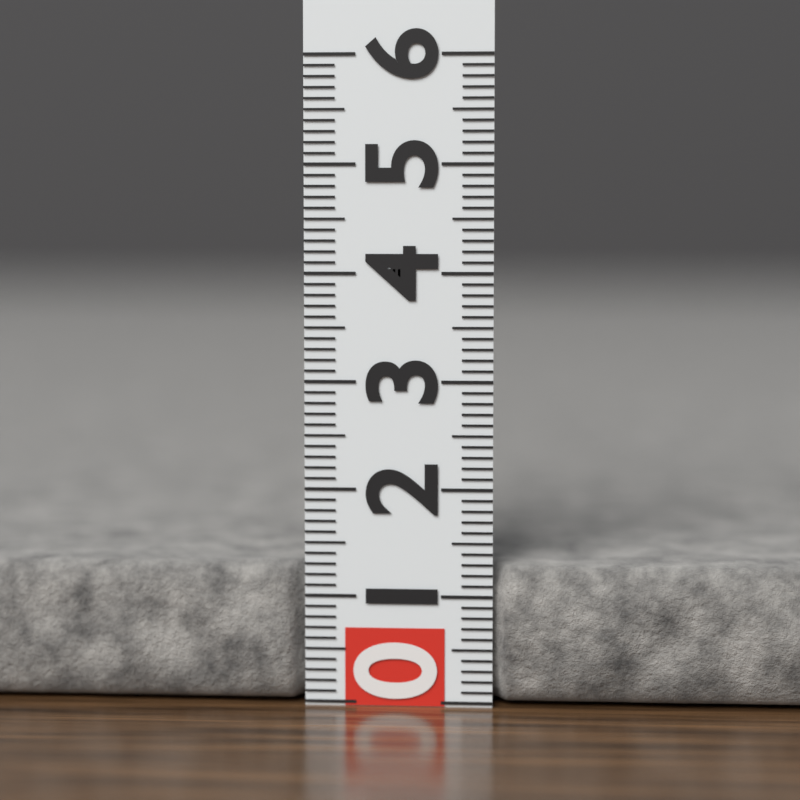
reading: 1.3 (no unit)
